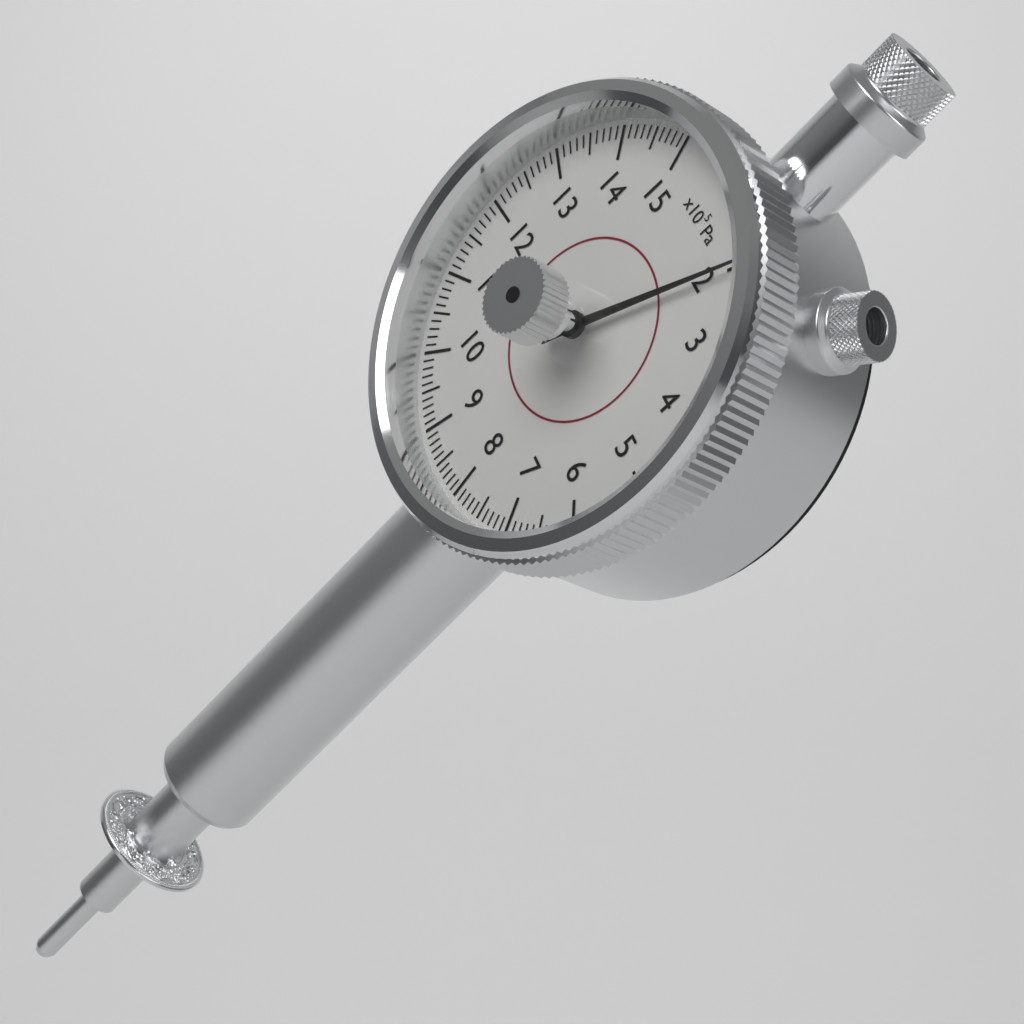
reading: 200000 Pa
